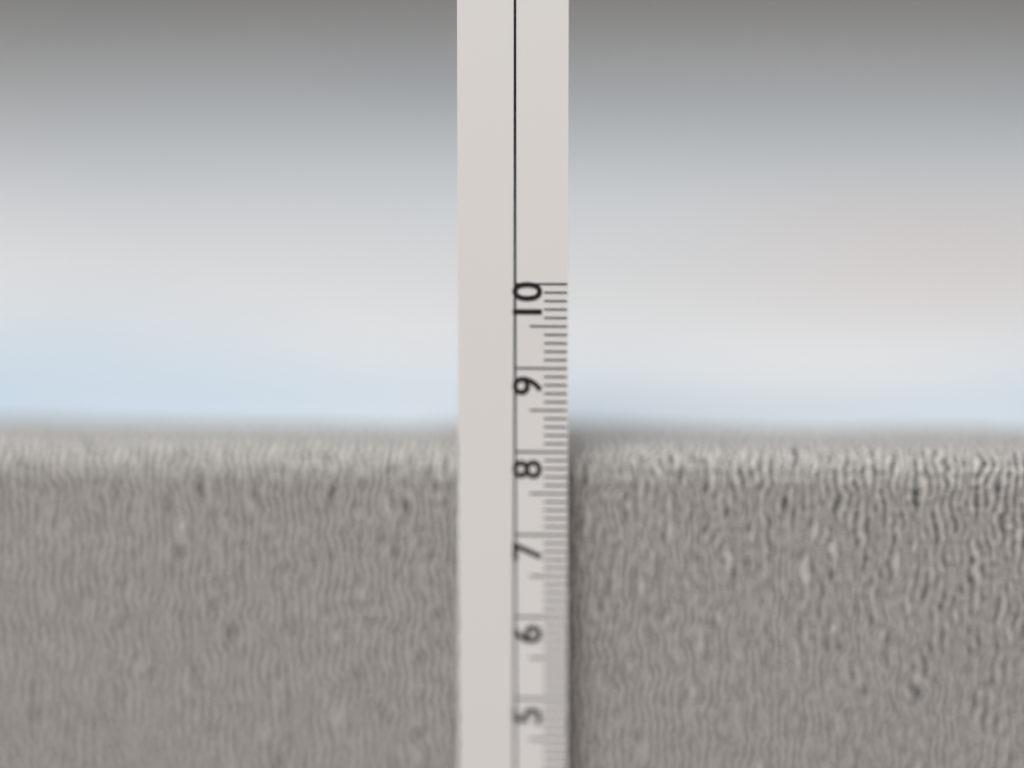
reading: 8.0 cm
